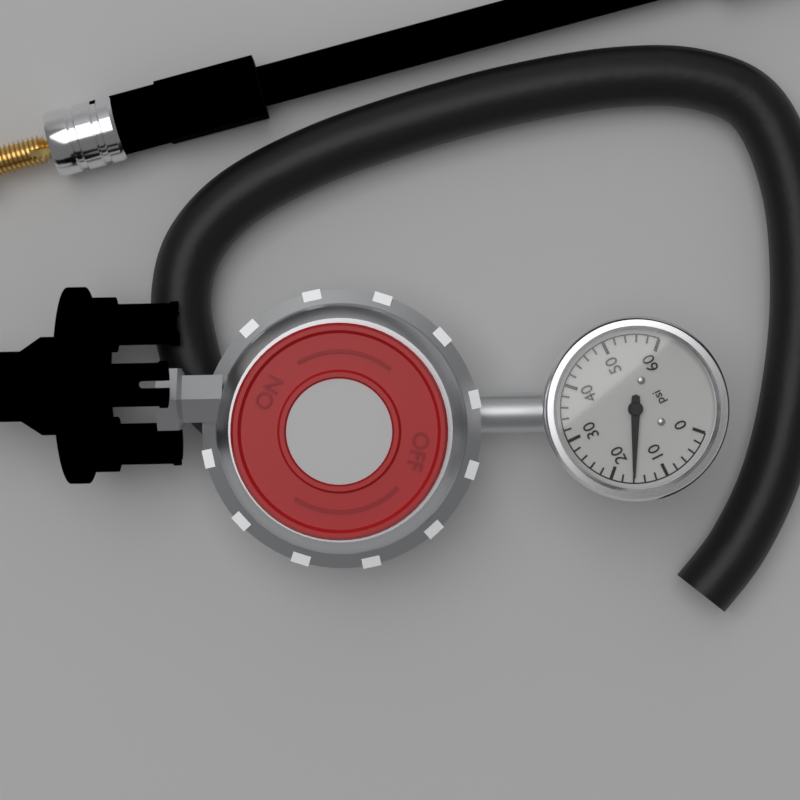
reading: 16 psi
